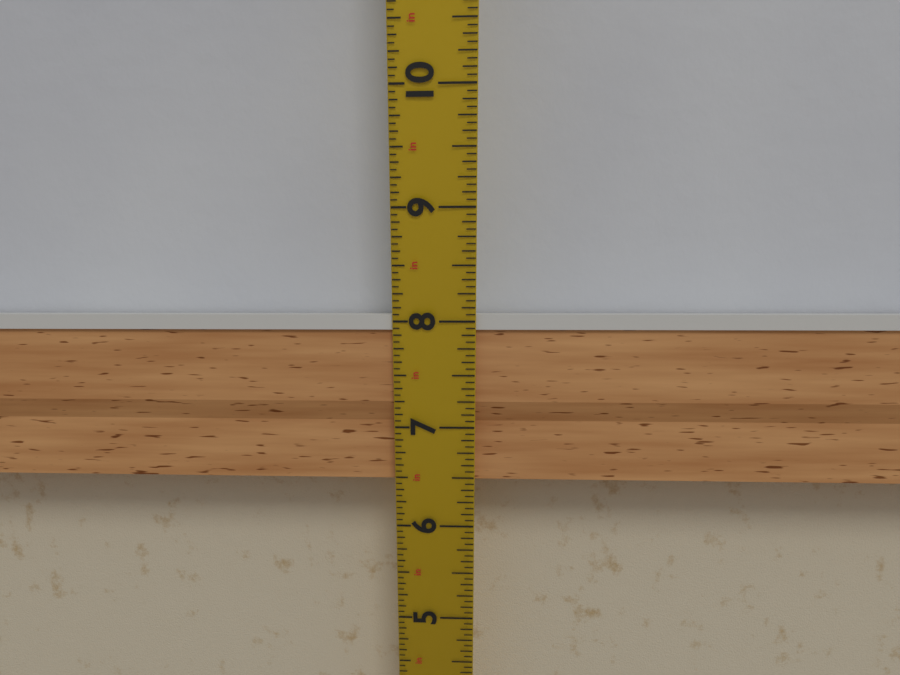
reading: 8.0625 in
